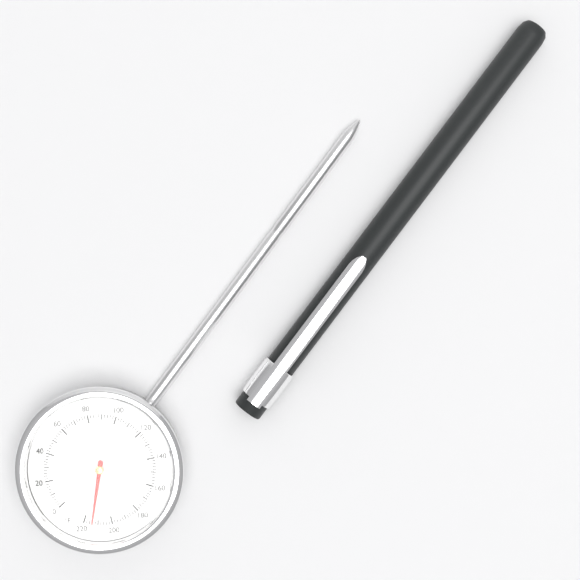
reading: 214 °F
